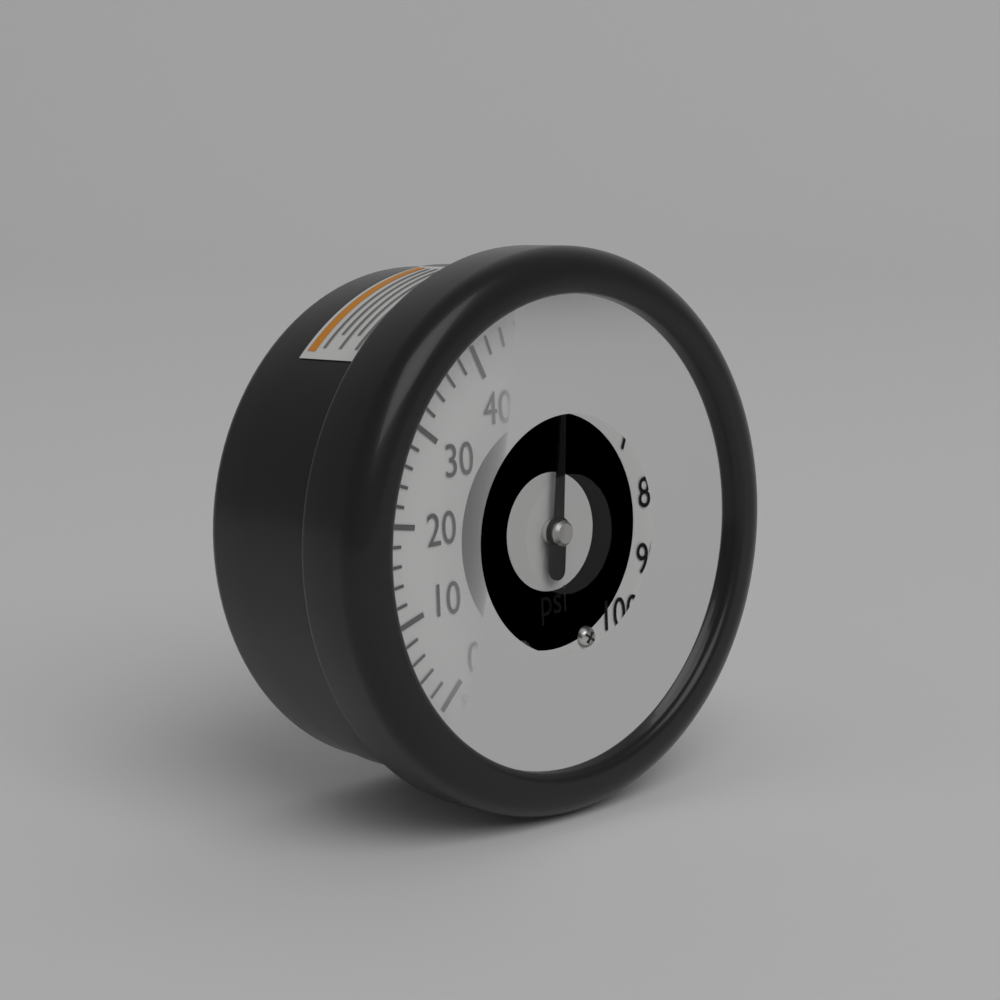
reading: 52 psi
